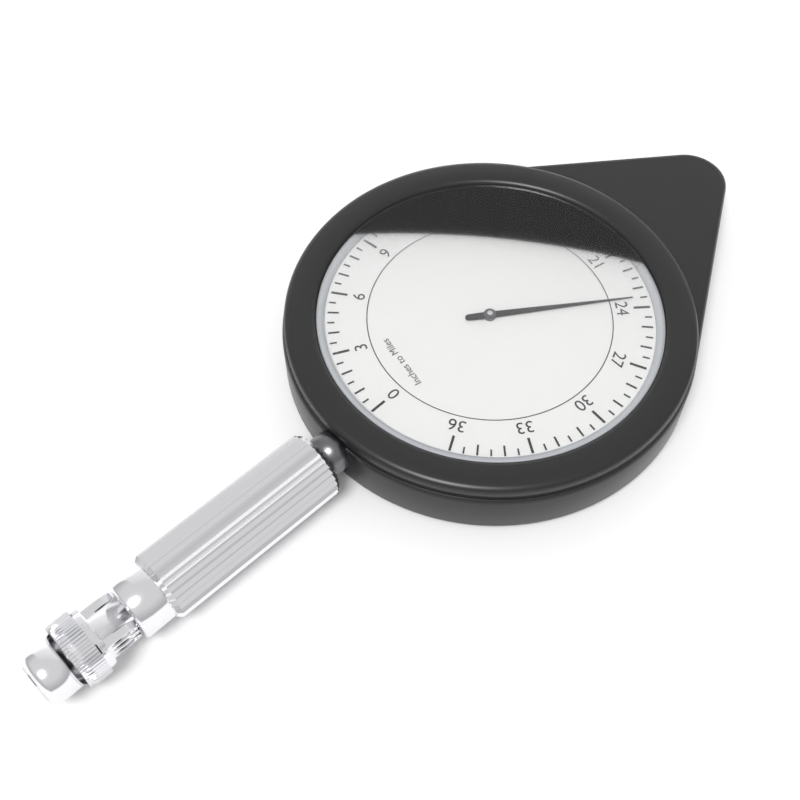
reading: 23.5 miles
